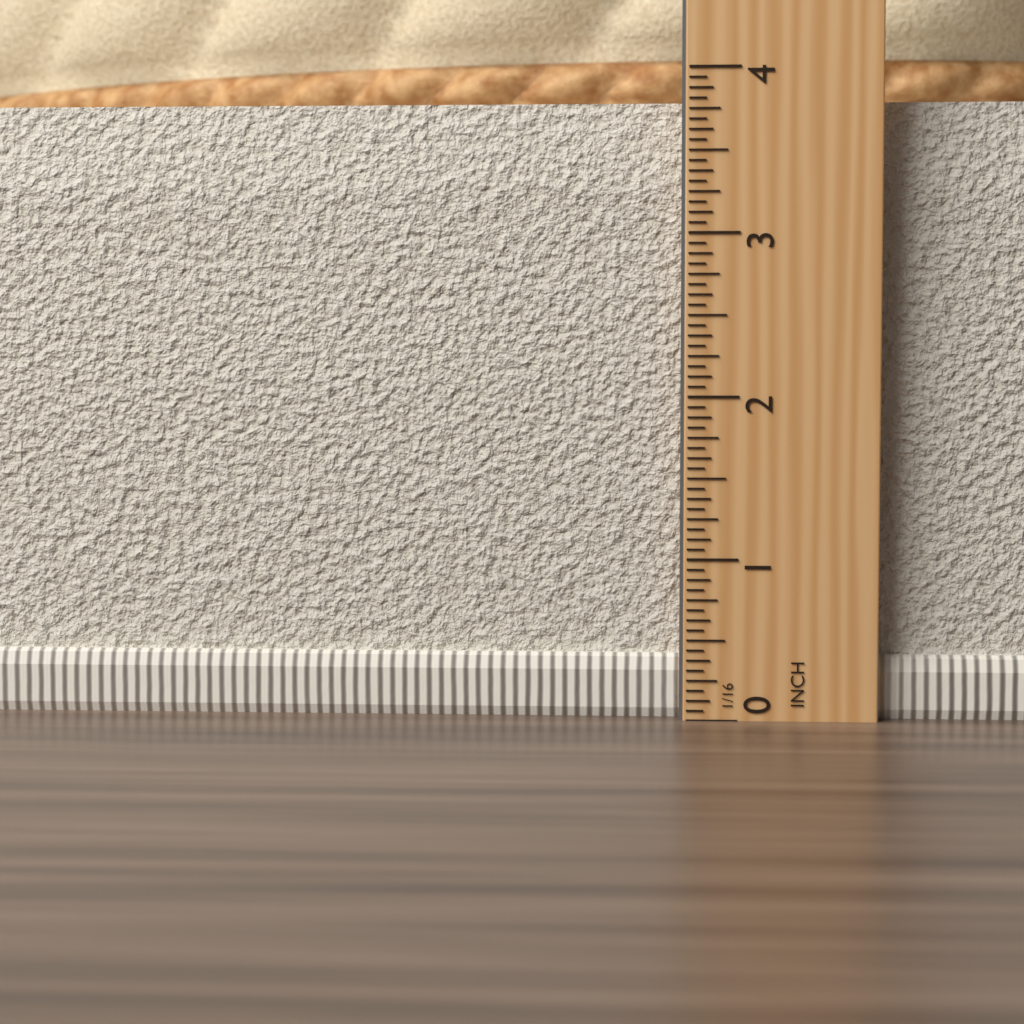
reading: 3.8125 in
